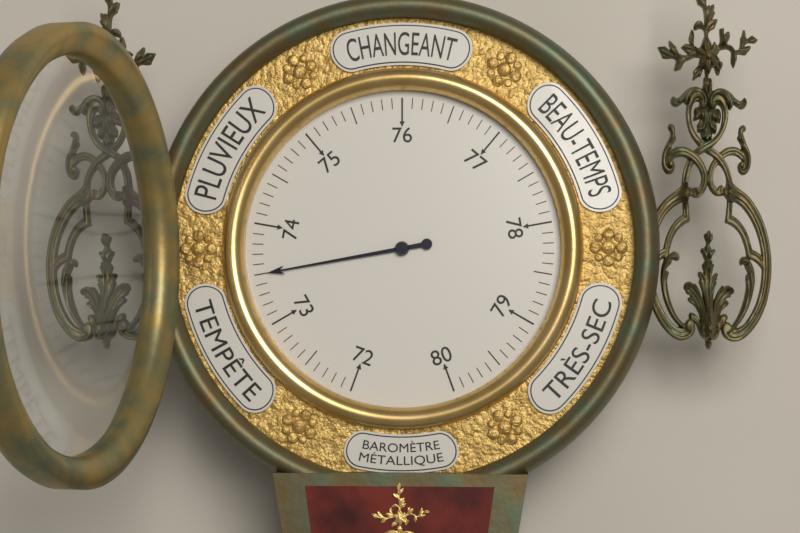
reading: 73.5 (no unit)
